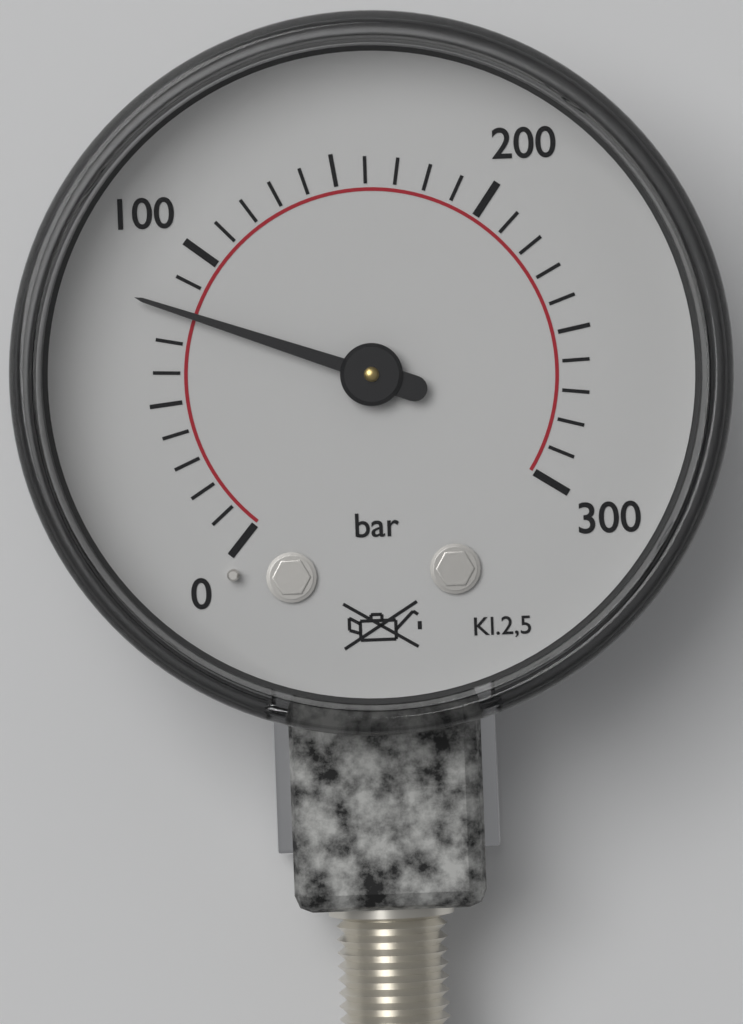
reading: 80 bar
